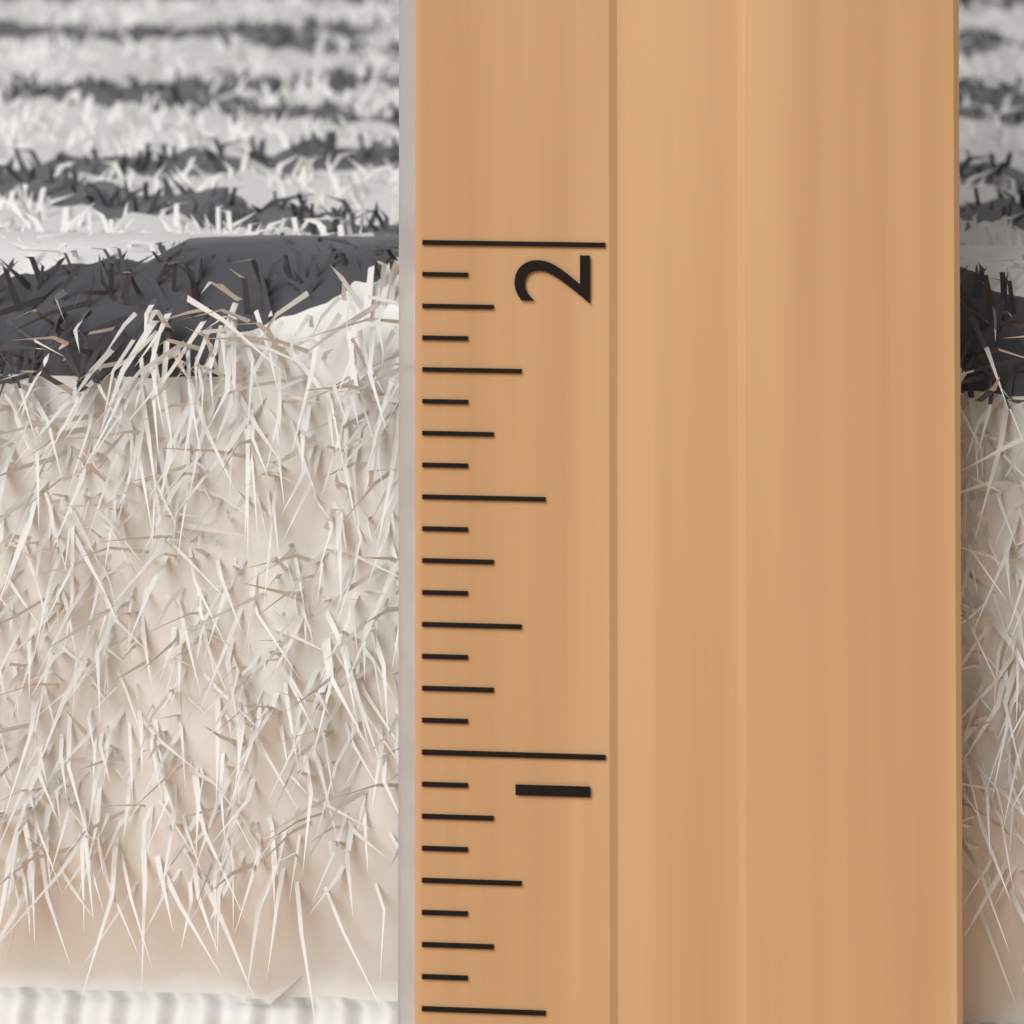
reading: 1.8750 inch
